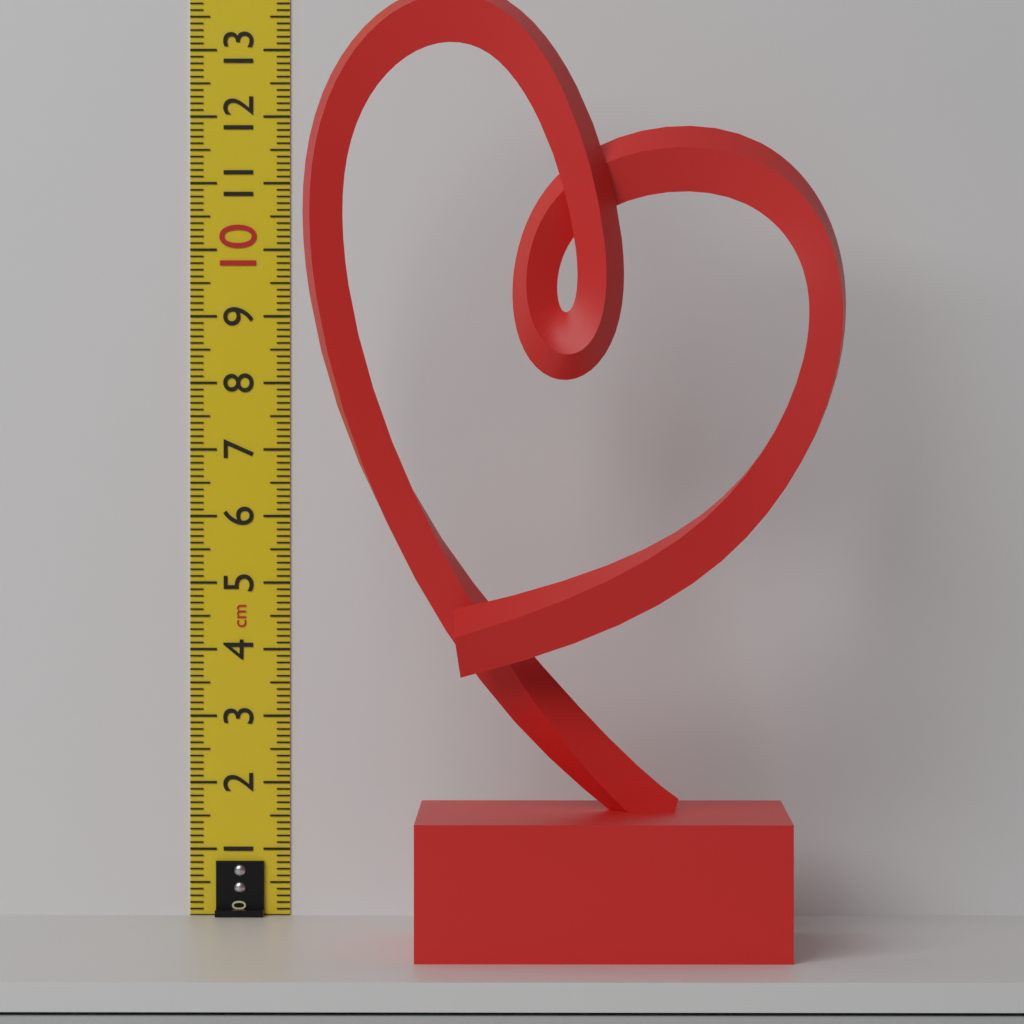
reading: 13.6 cm
